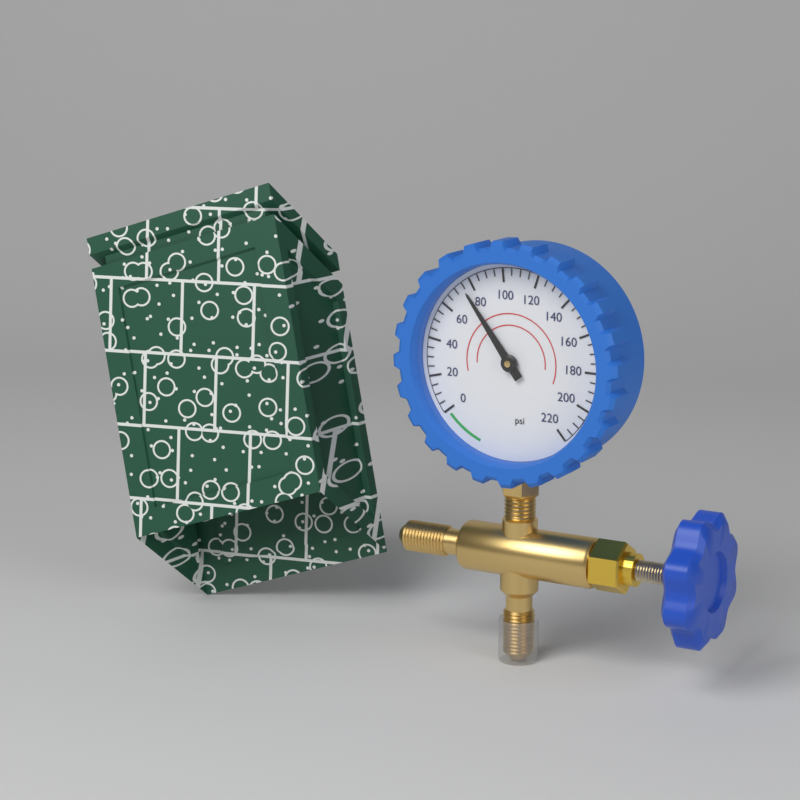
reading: 75 psi
